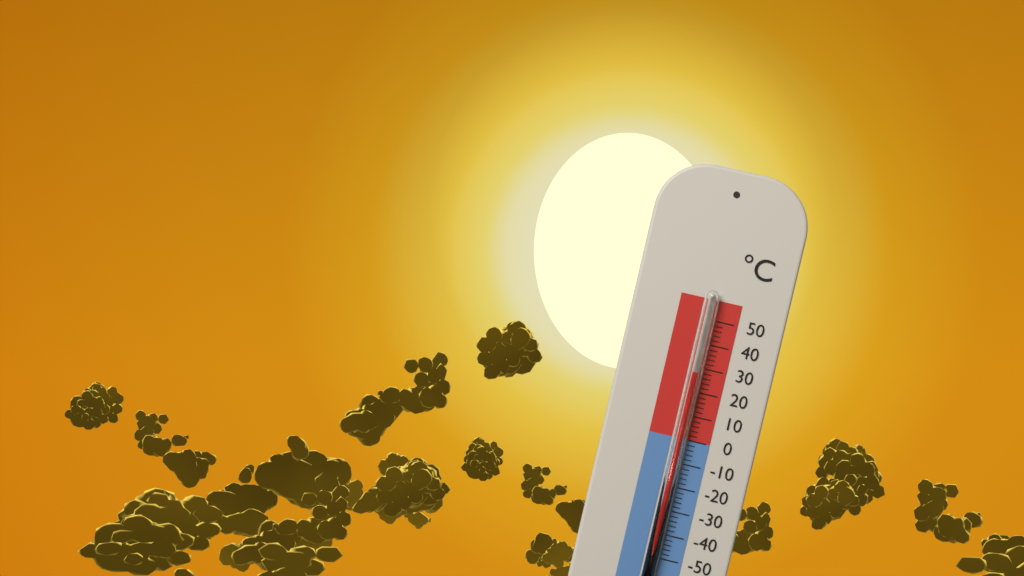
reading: 28 °C
